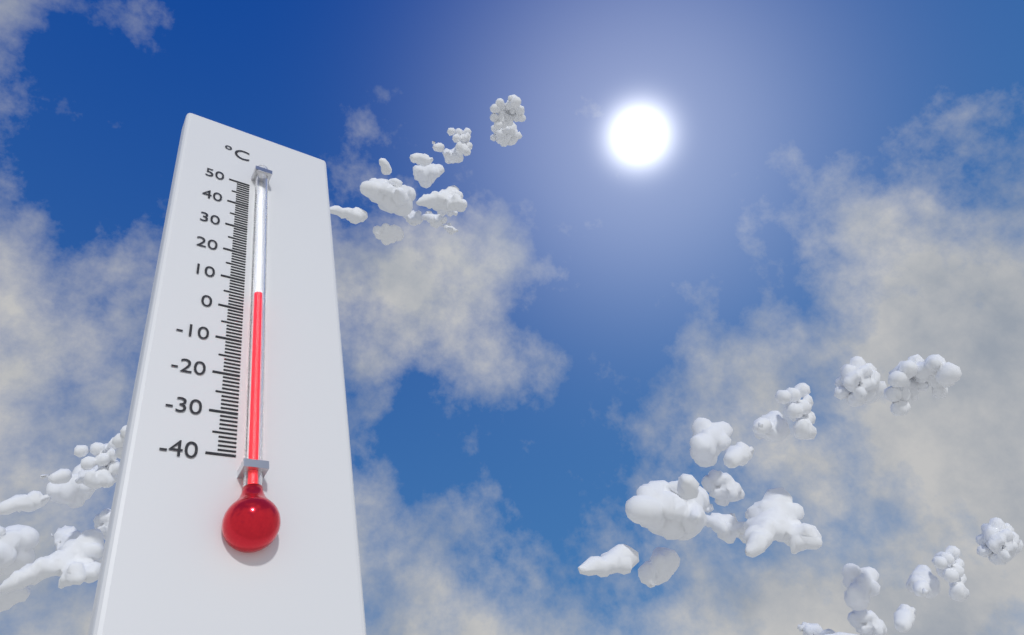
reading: 4 °C
